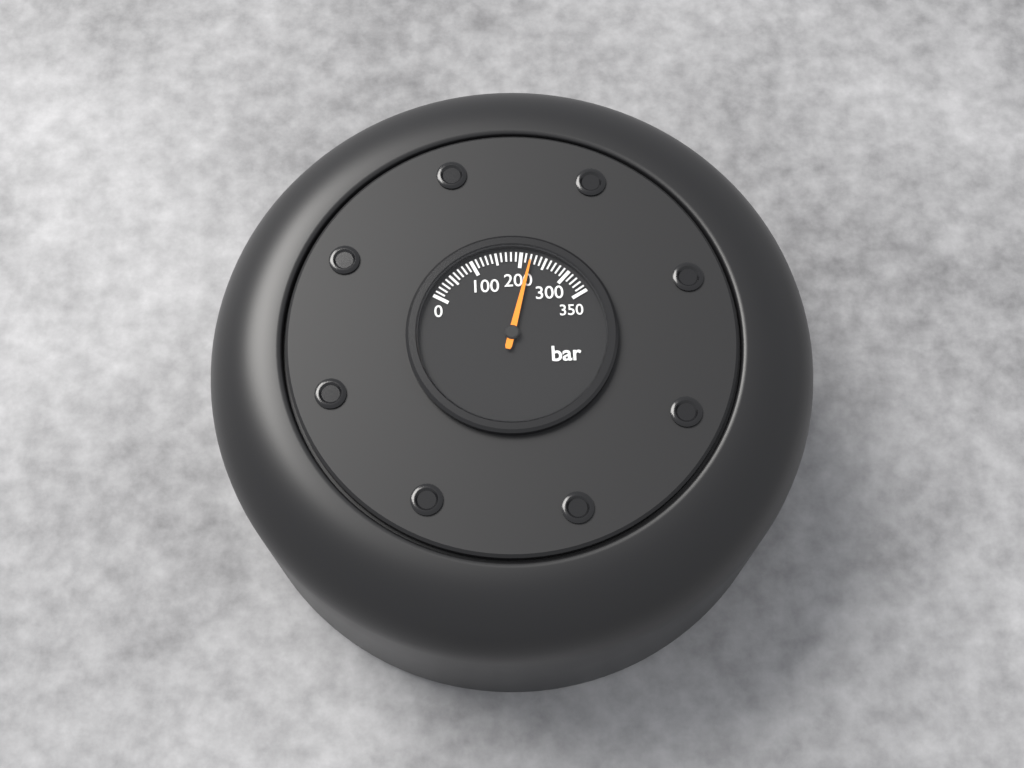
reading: 220 bar
